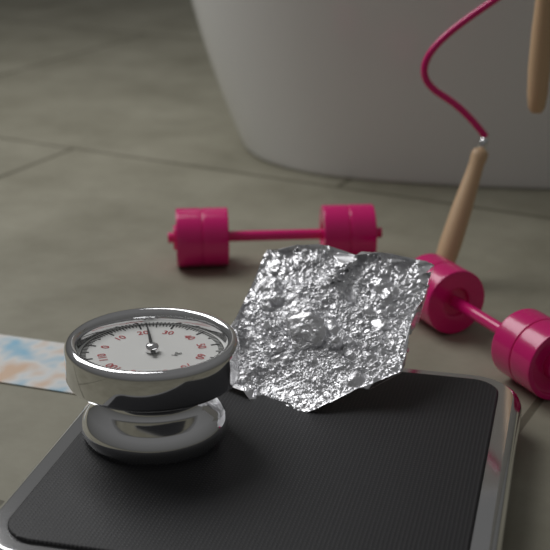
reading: 22 kg
